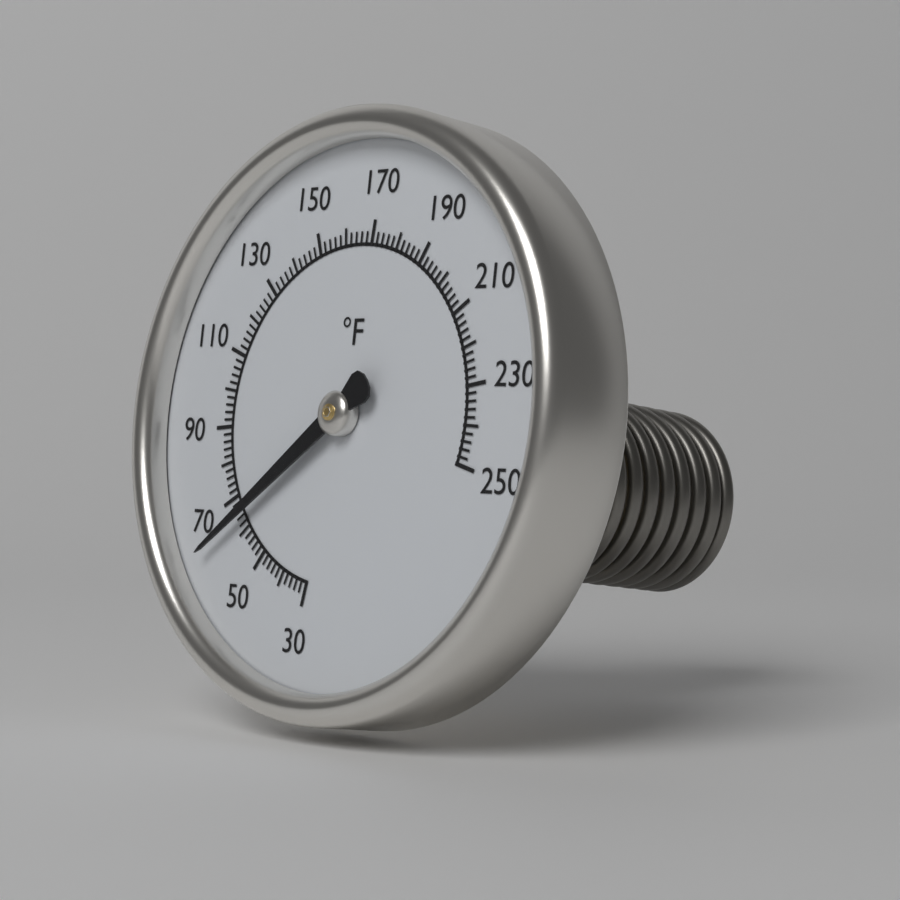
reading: 64 °F
